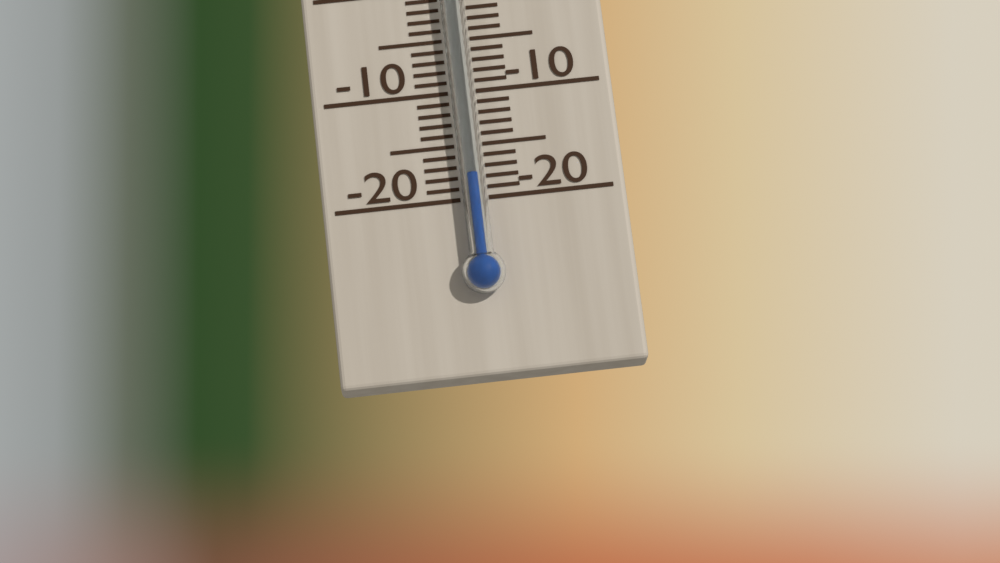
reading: -18 °C
